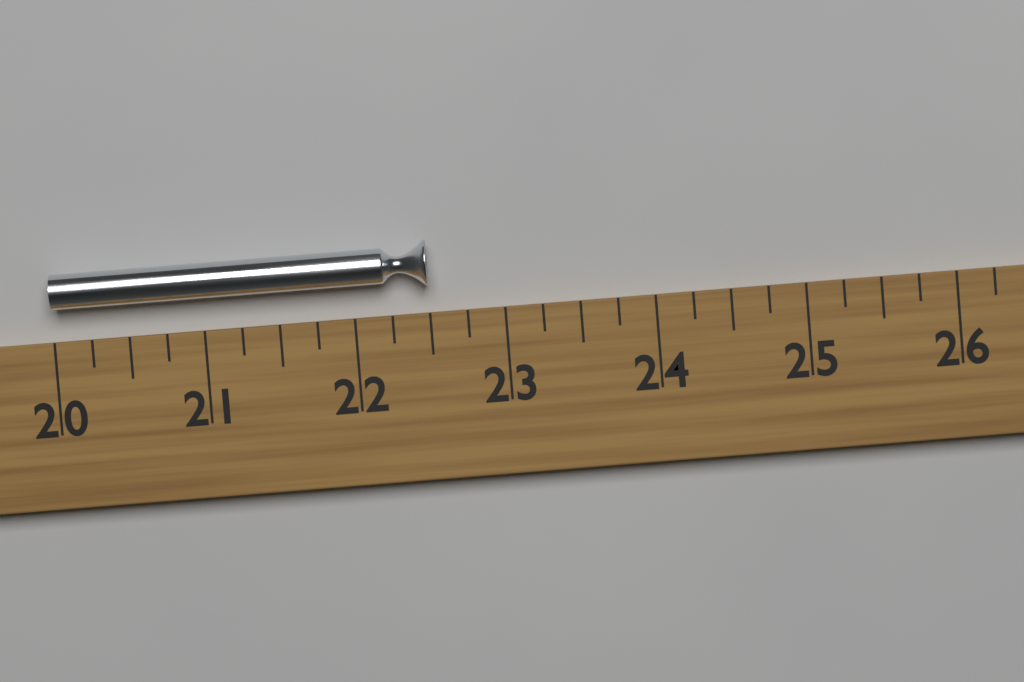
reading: 22.50 (no unit)
